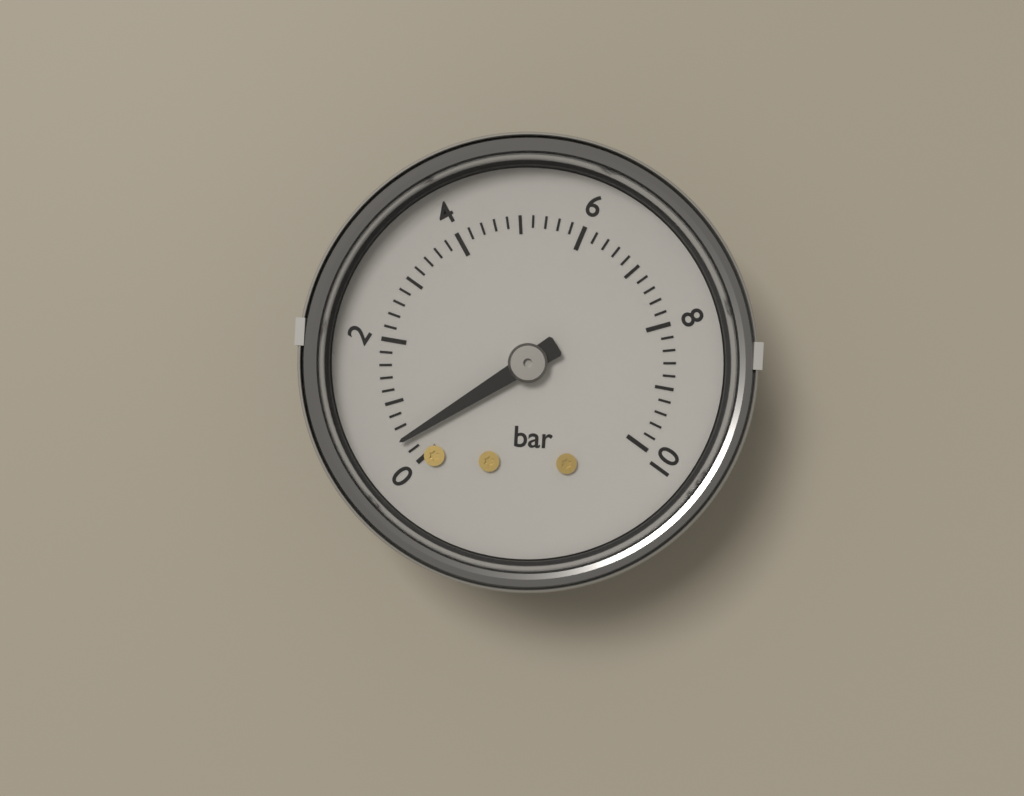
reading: 0.4 bar
